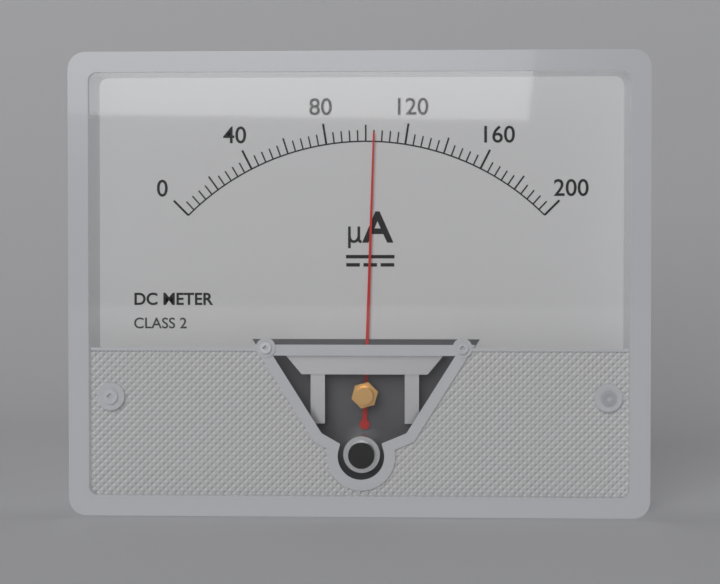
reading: 104 µA
